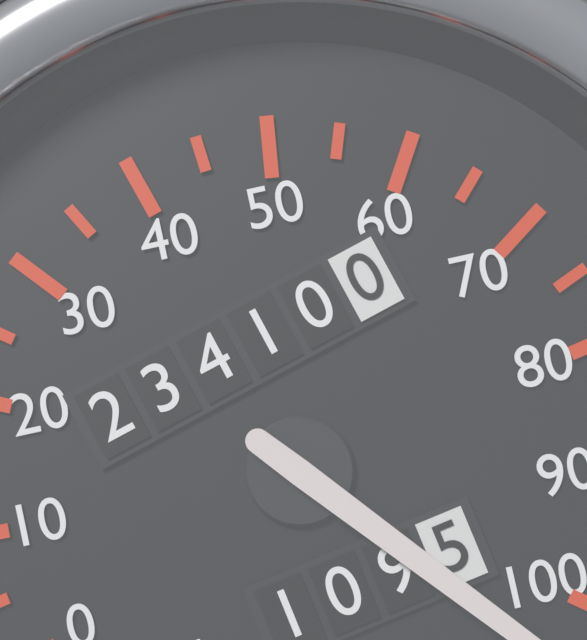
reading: 105 mph
